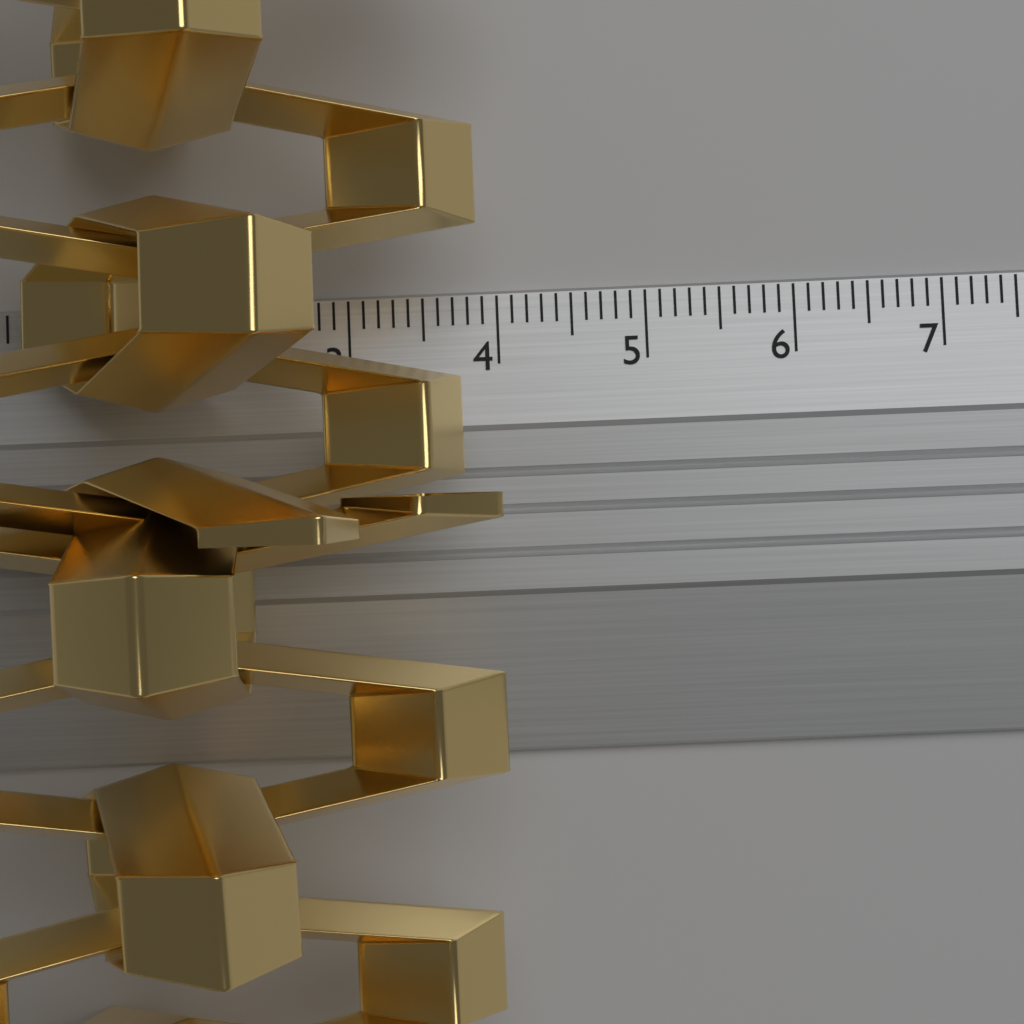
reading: 4.0 cm
